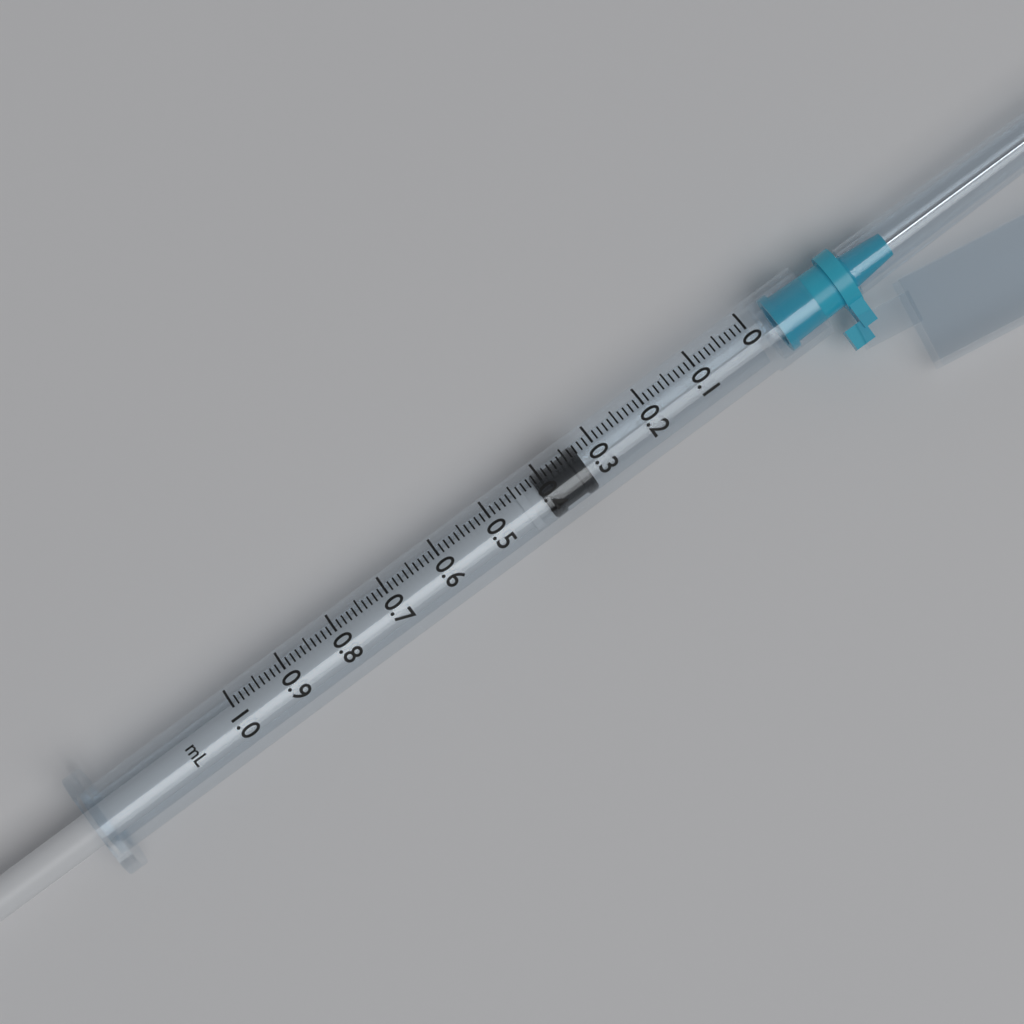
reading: 0.33 ml
